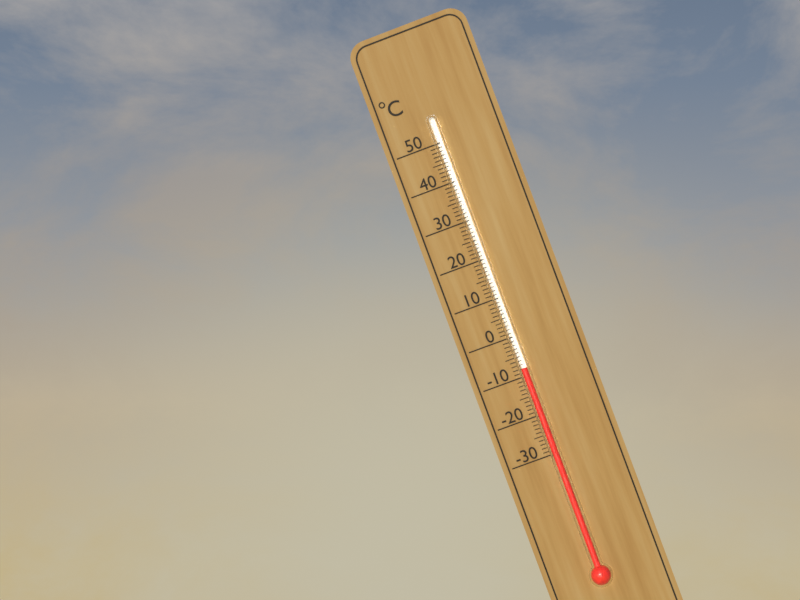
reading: -8 °C
